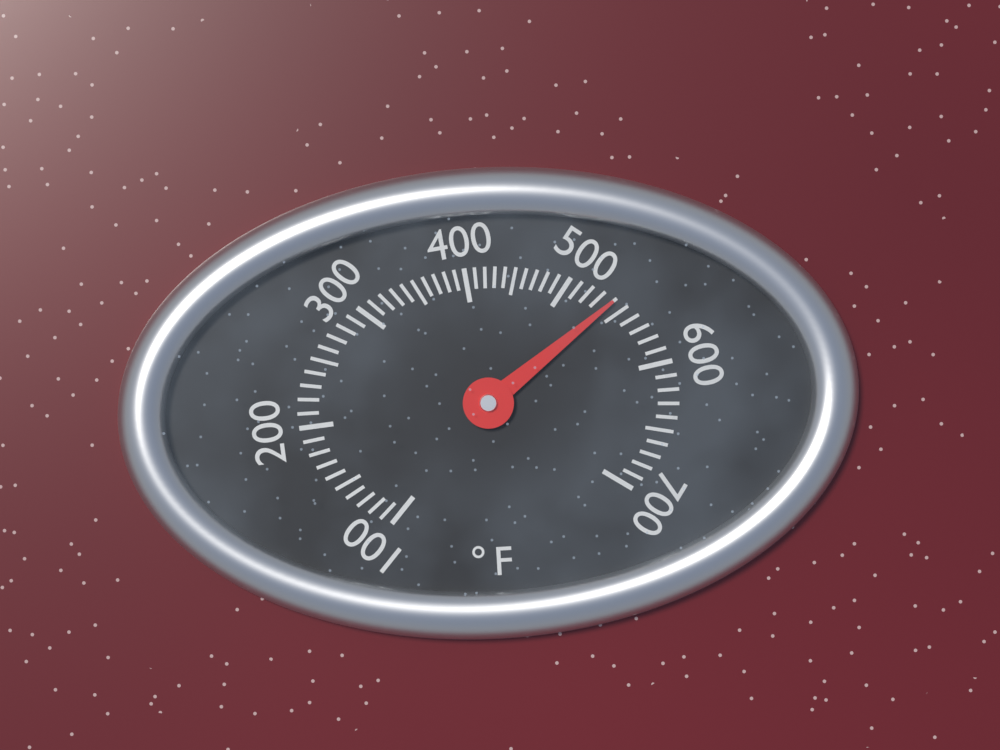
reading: 540 °F
